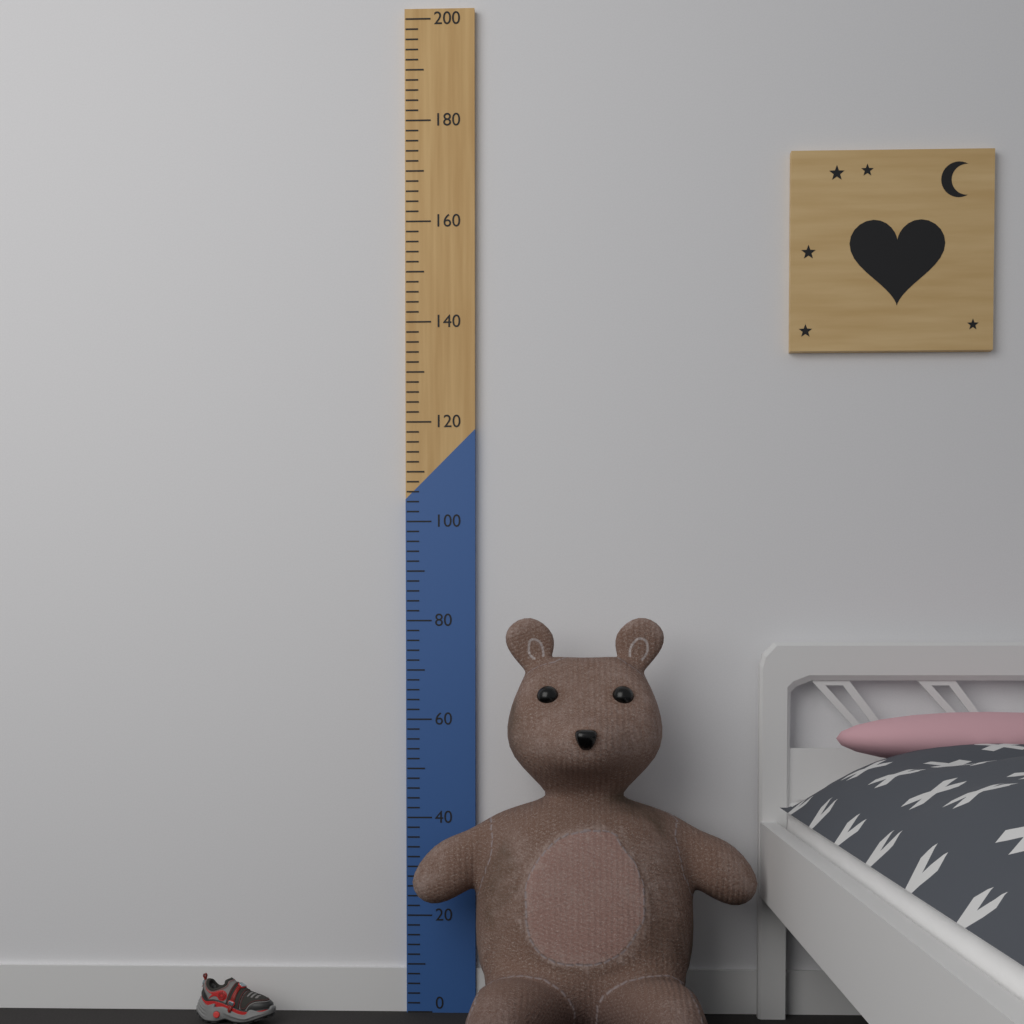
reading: 80 (no unit)
